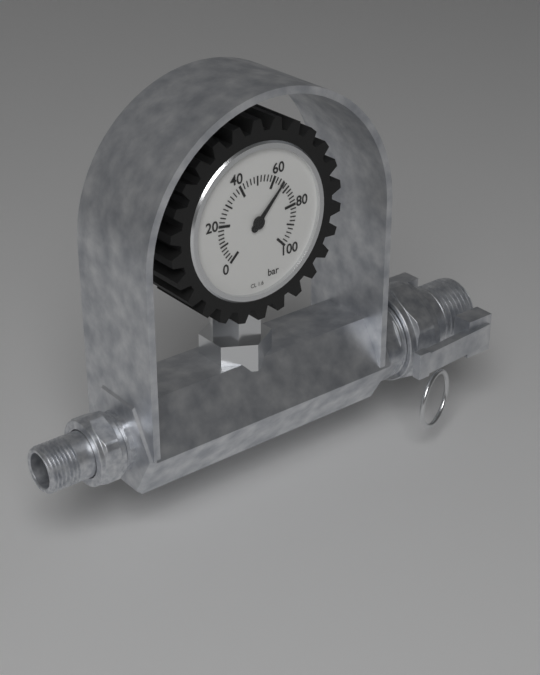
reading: 66 bar
